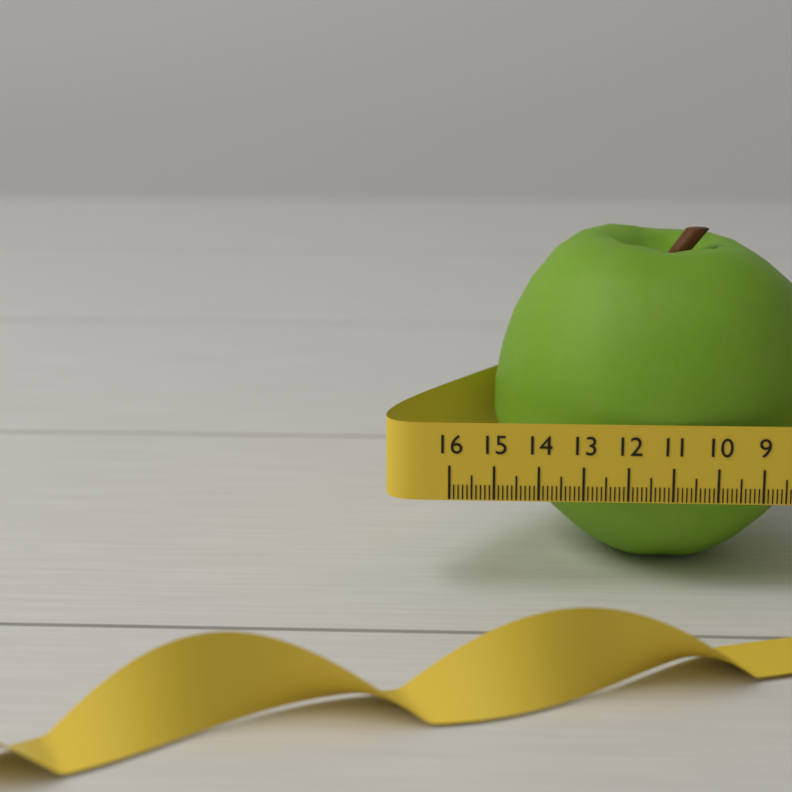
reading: 15.0 (no unit)
